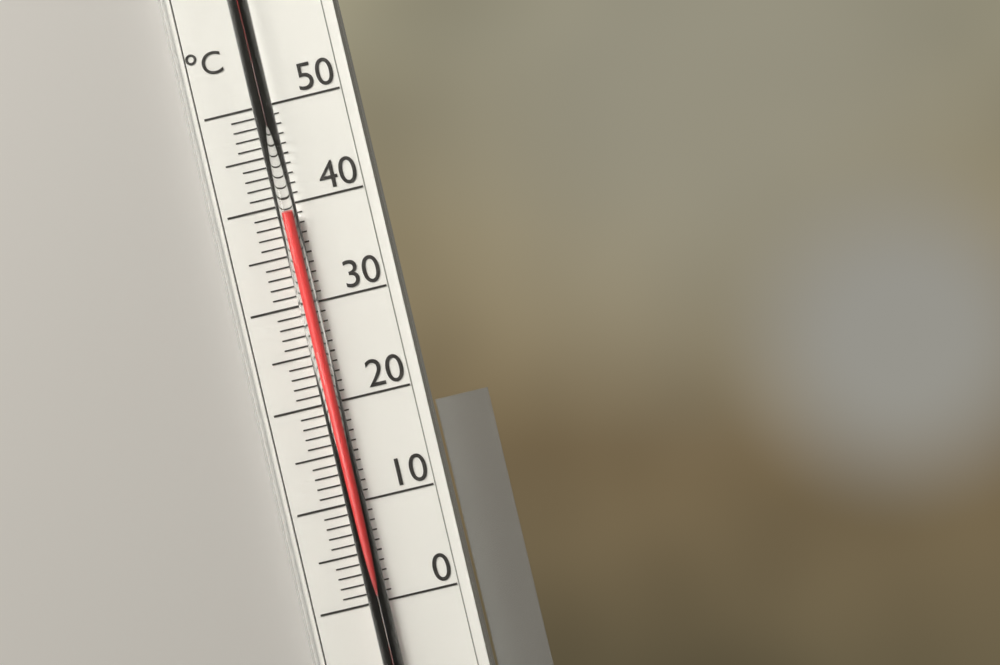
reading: 39 °C
